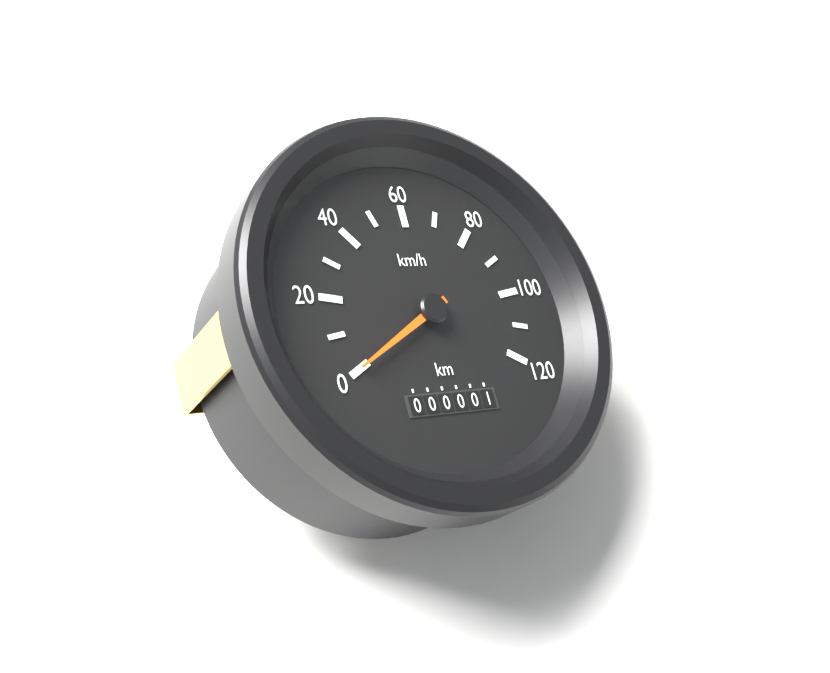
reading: 0 km/h
